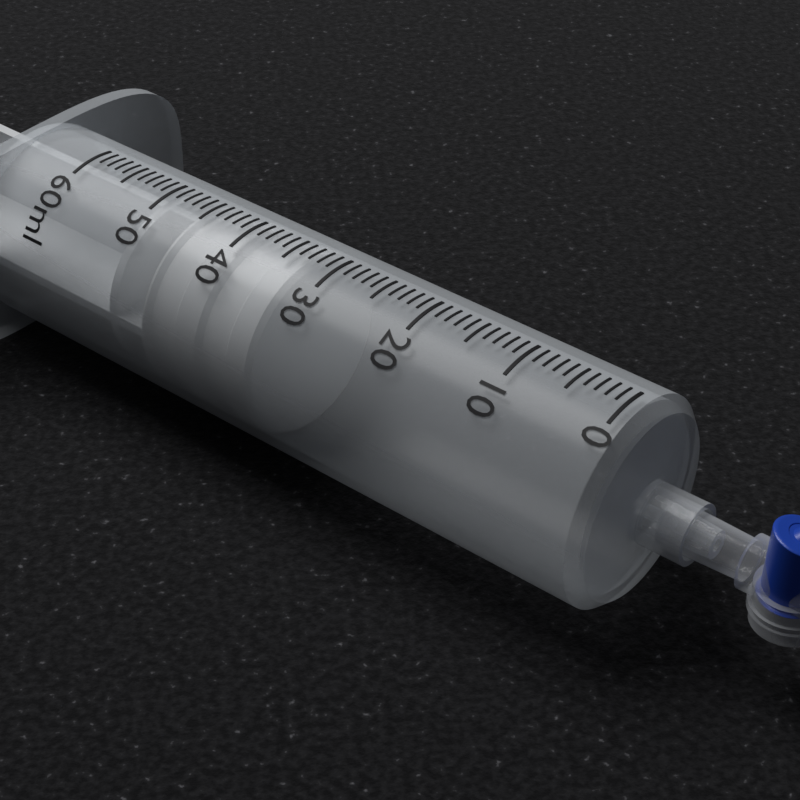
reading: 33 ml
